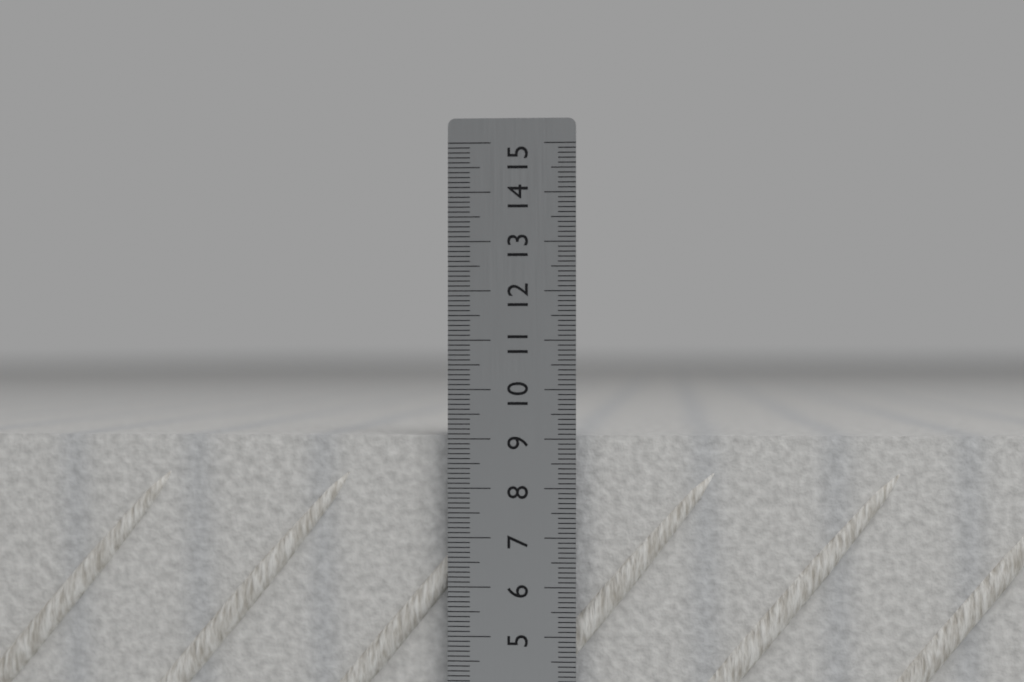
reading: 9.1 cm
